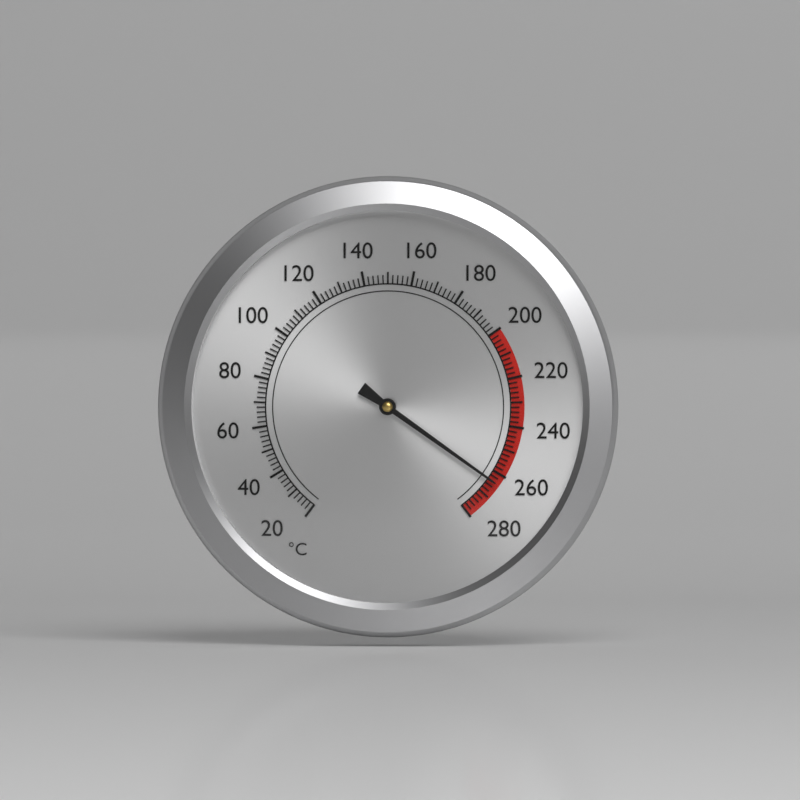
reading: 264 °C
